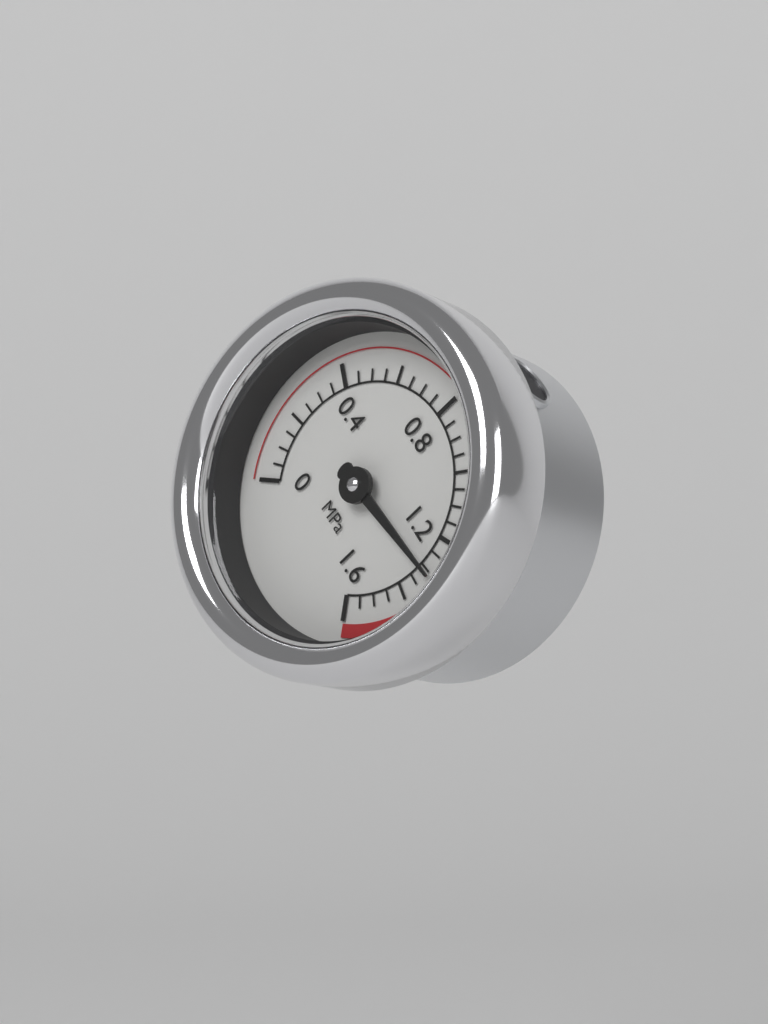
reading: 1.30 MPa
